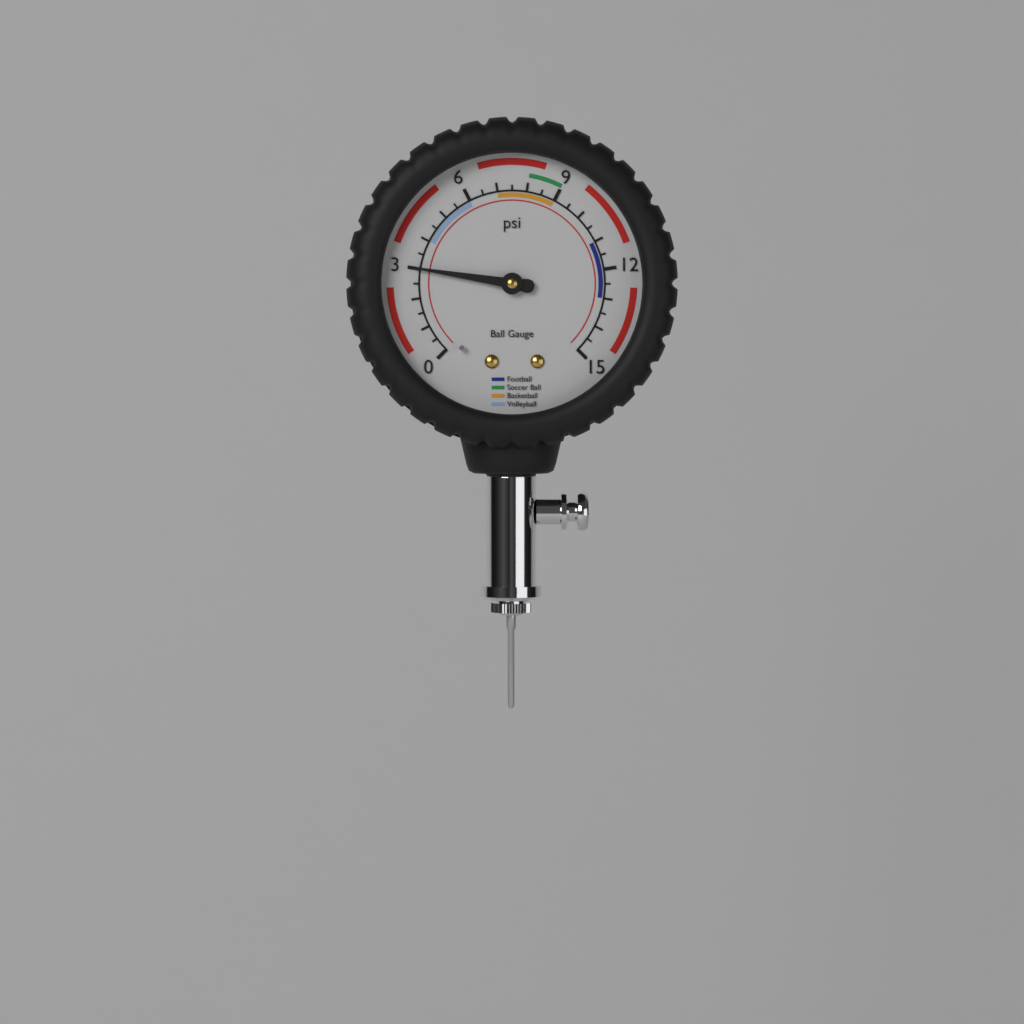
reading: 3.0 psi
